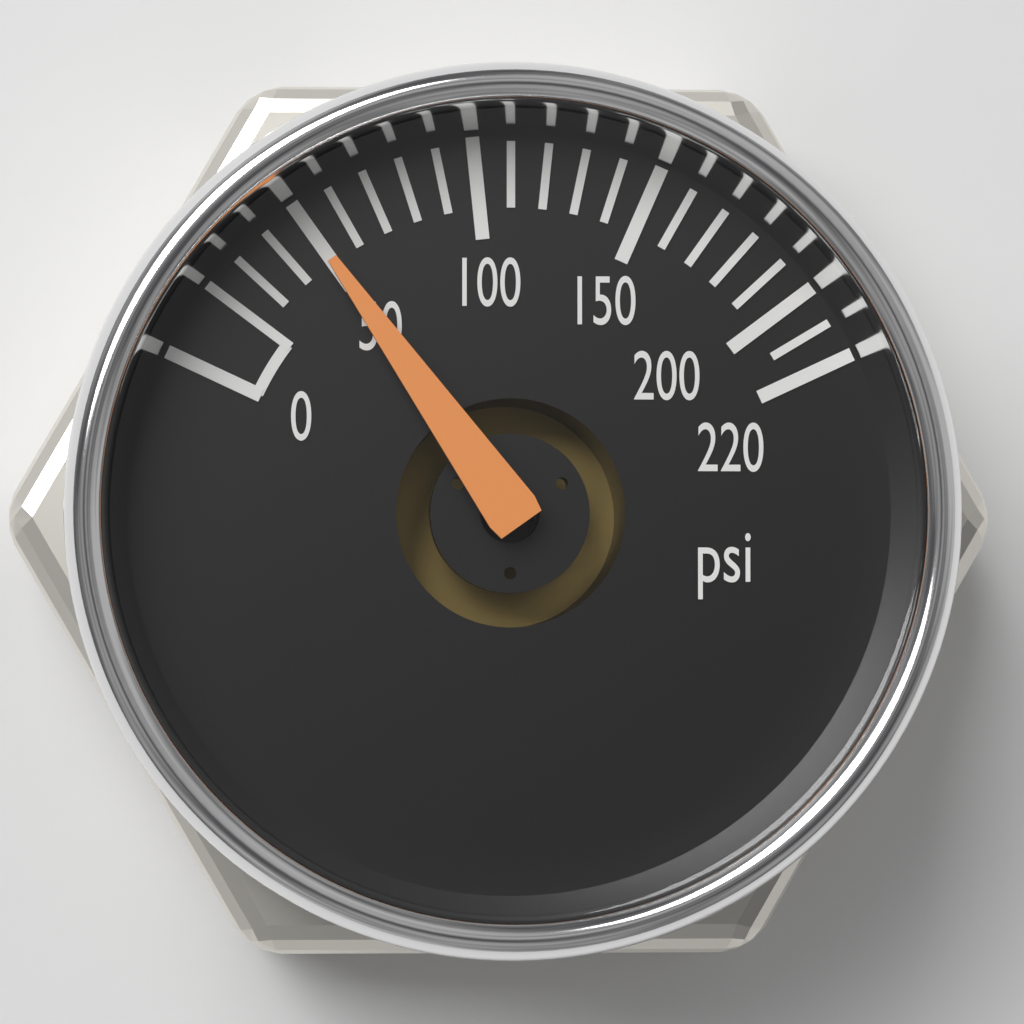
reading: 50 psi
